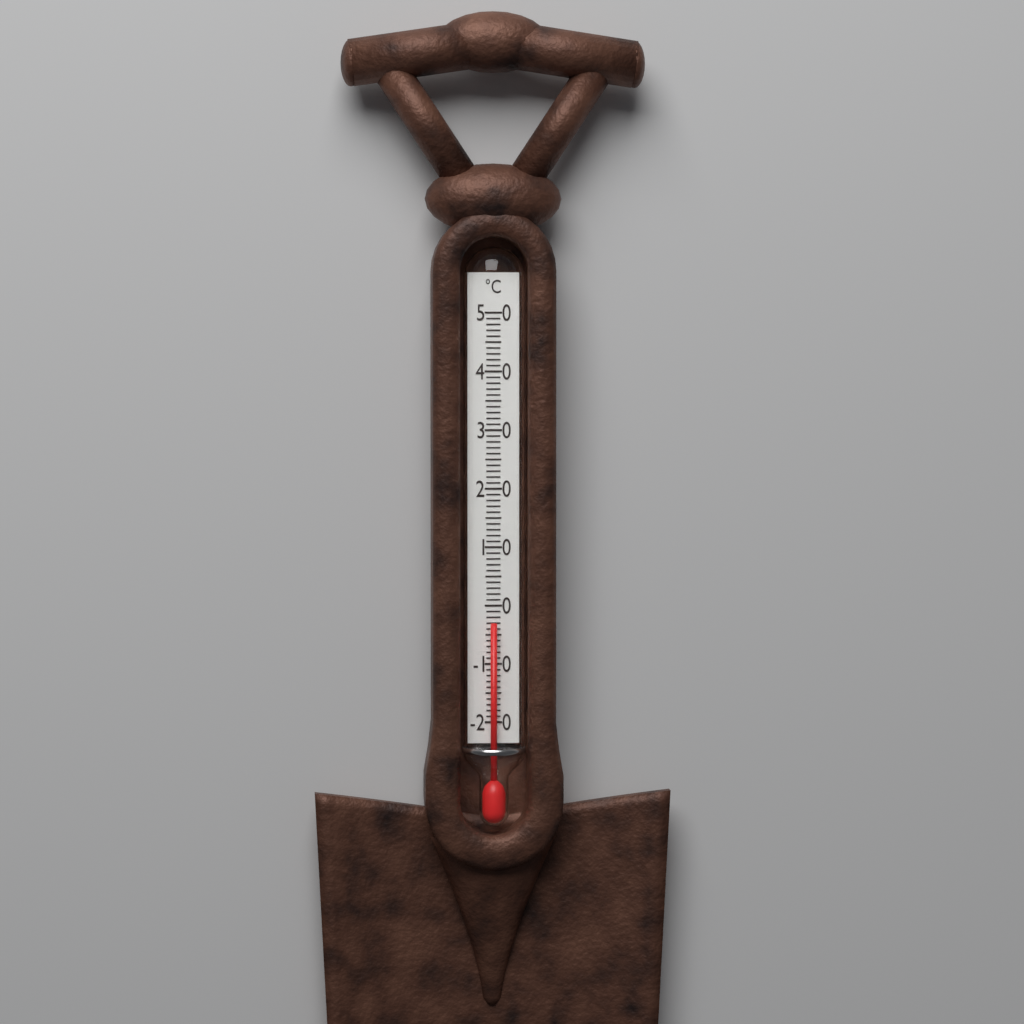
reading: -3 °C
